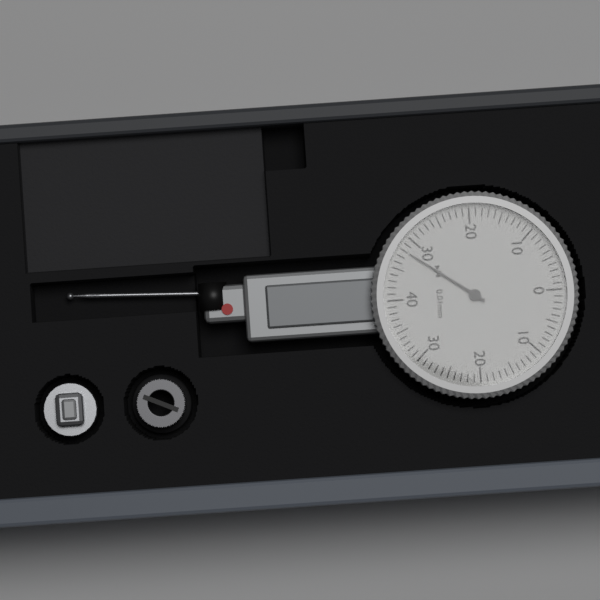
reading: 0.32 mm
